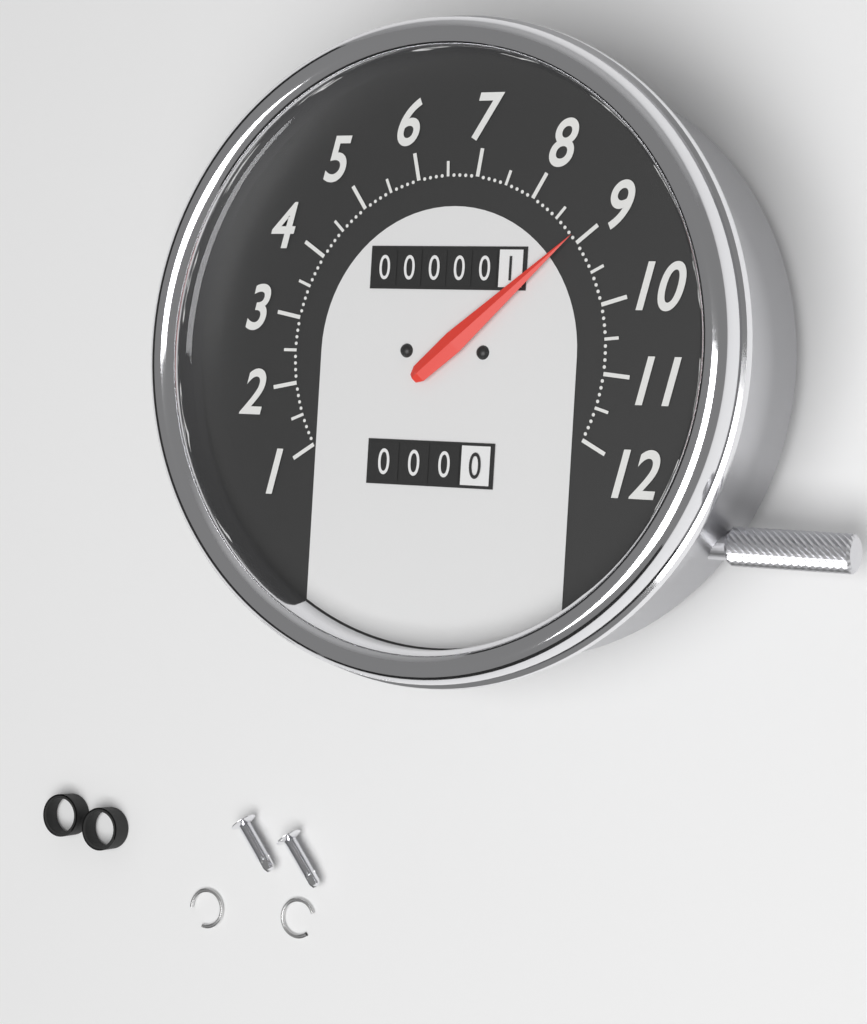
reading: 8.9 (no unit)
